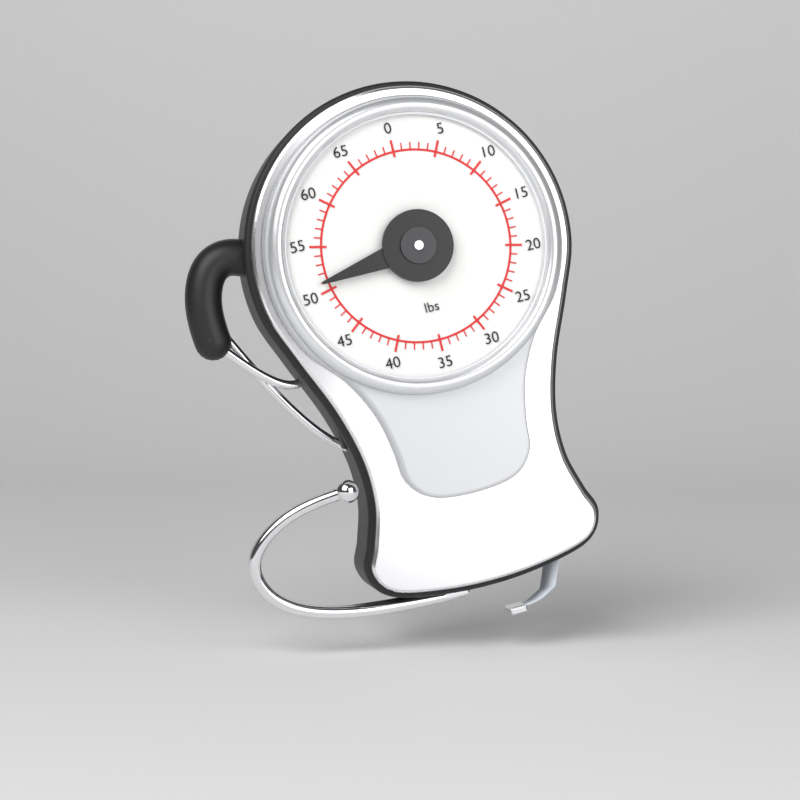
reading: 51 lbs
